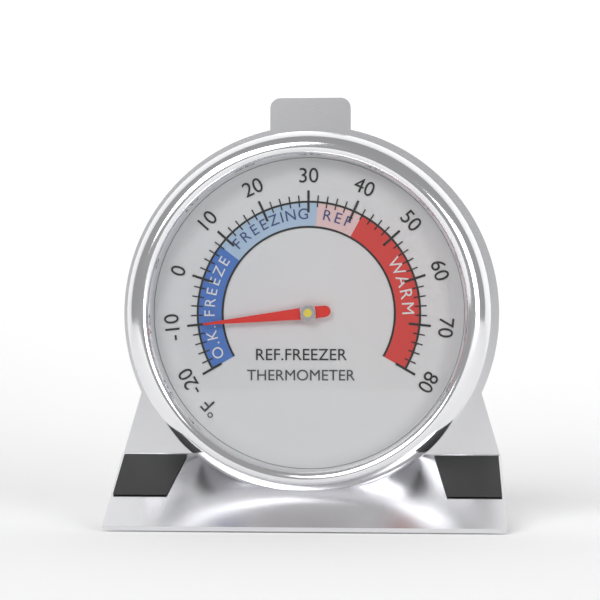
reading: -10 °F
